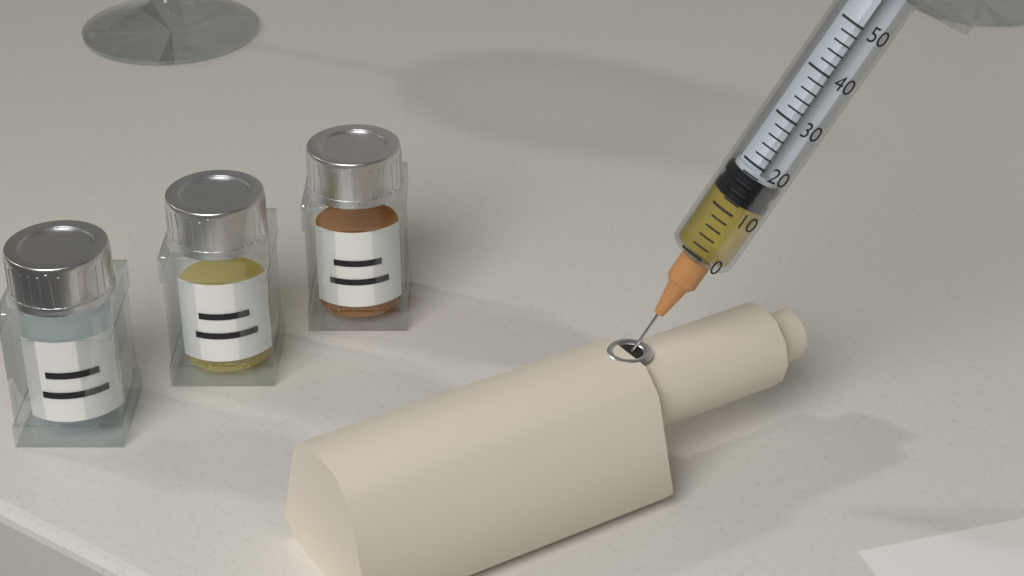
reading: 12 (no unit)
